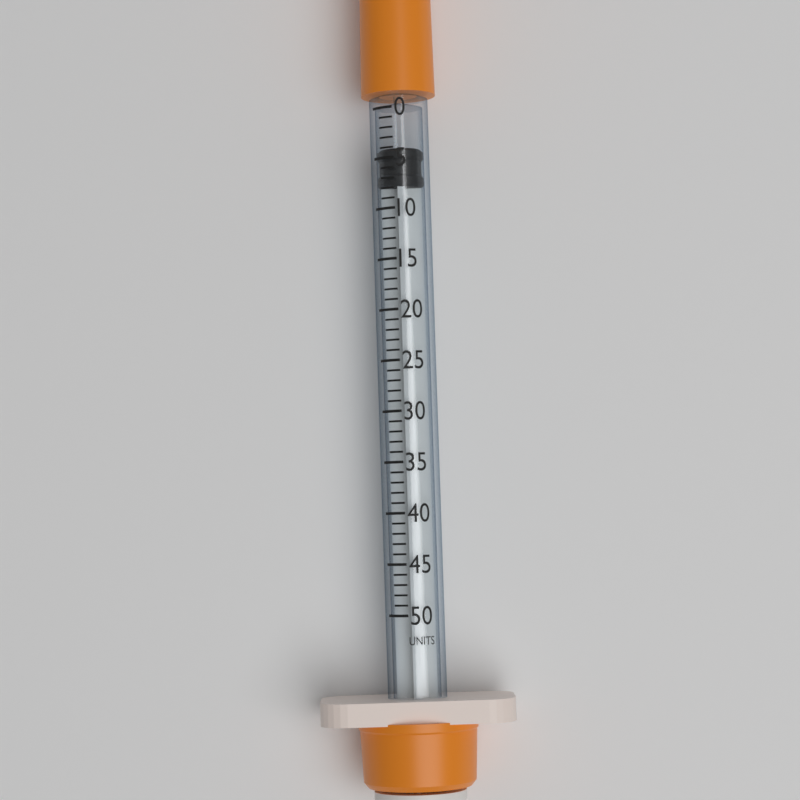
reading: 4 units
